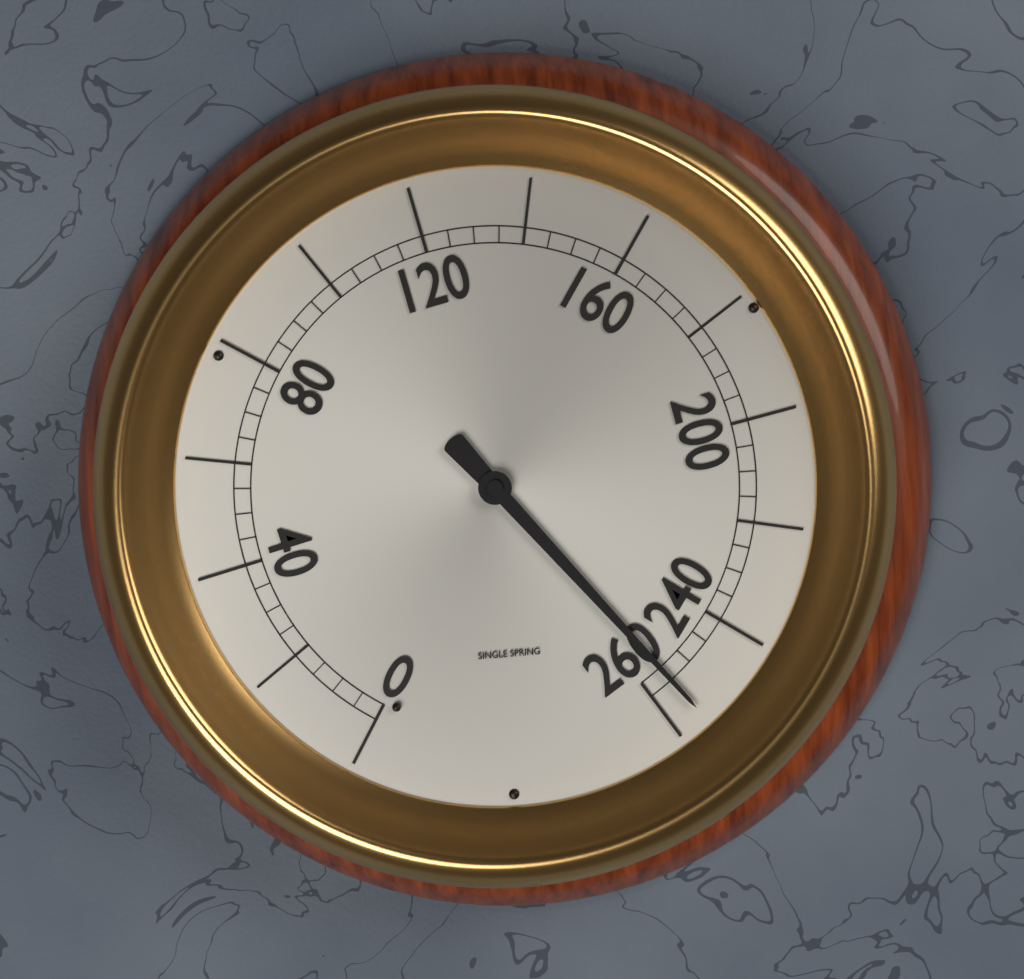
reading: 255 (no unit)
